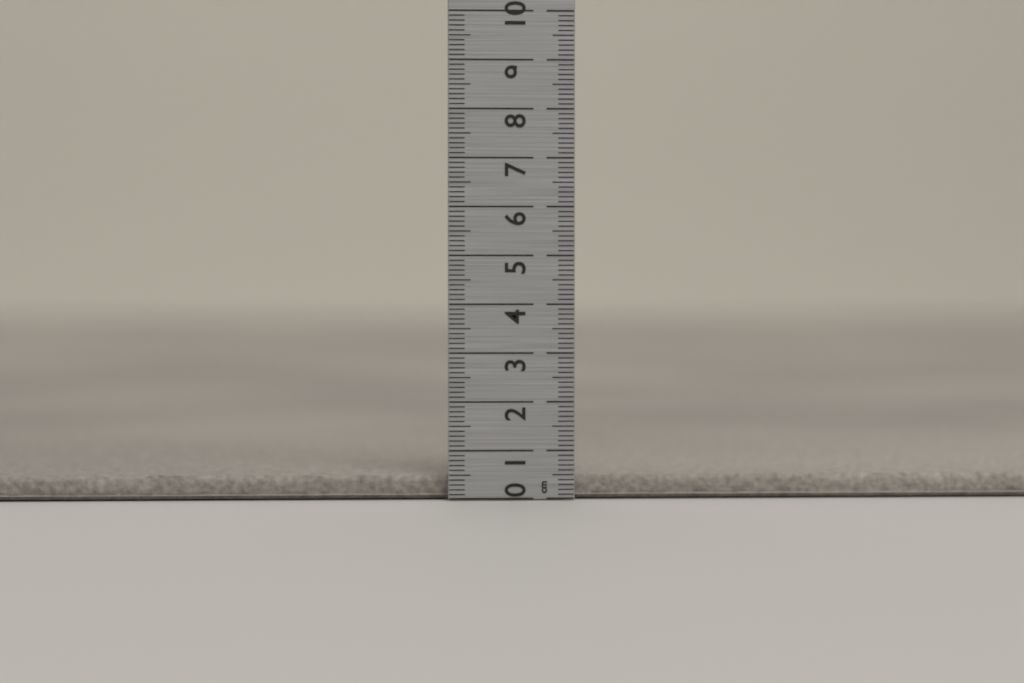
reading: 0.5 cm
